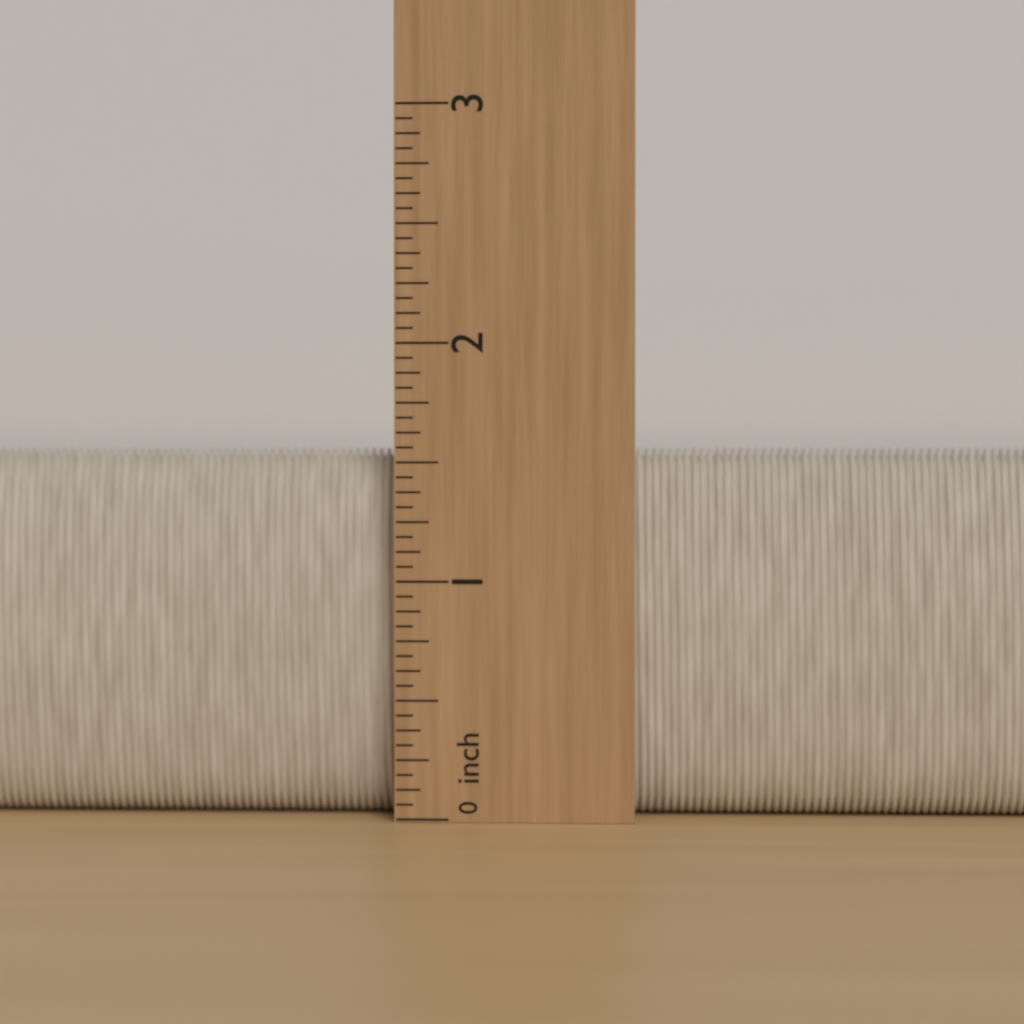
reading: 1.5625 inch
